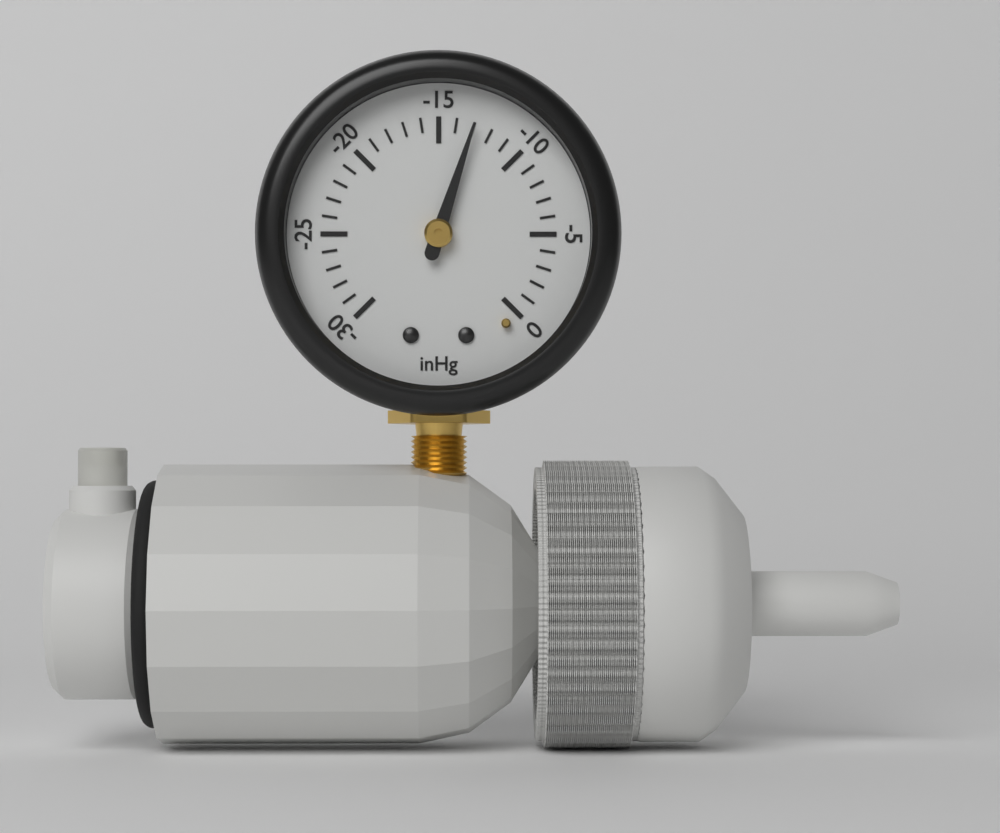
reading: -13 inHg
